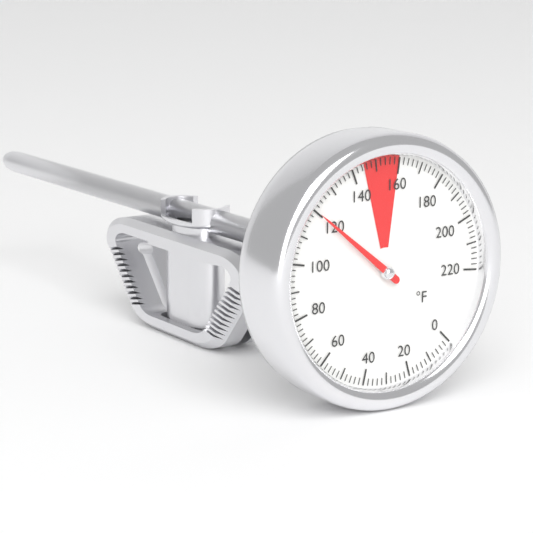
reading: 120 °F
